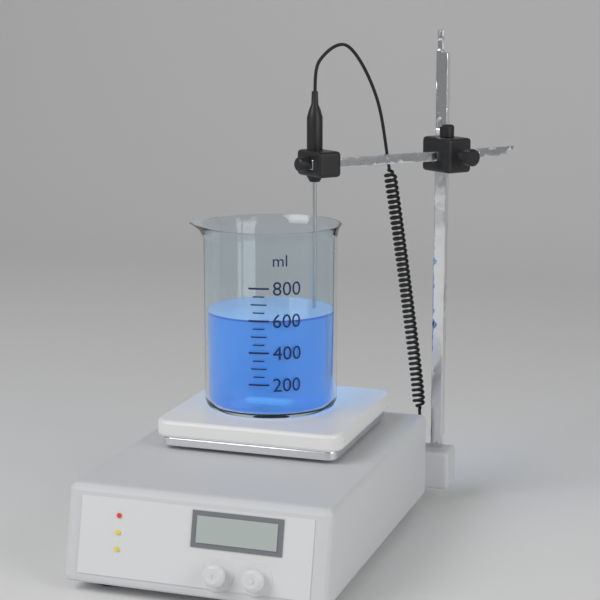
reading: 600 ml
